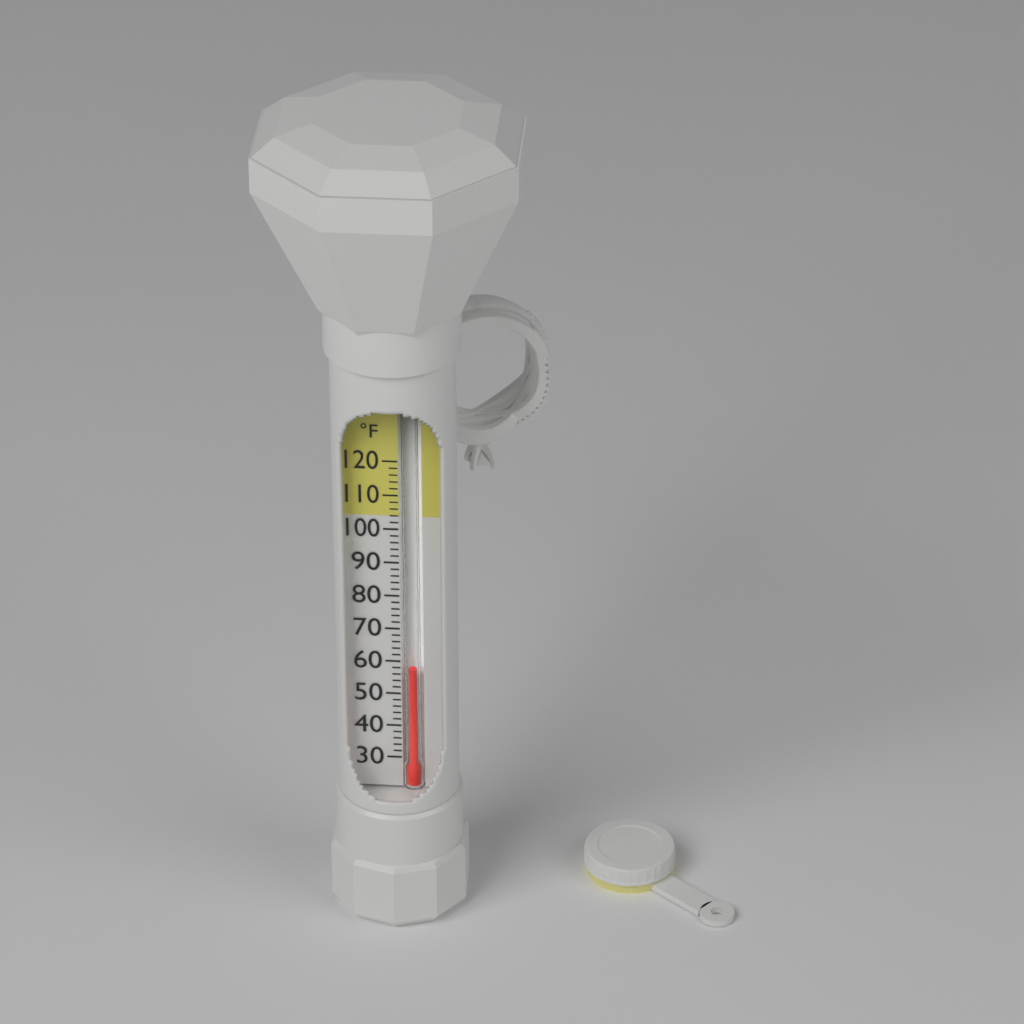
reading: 58 °F
